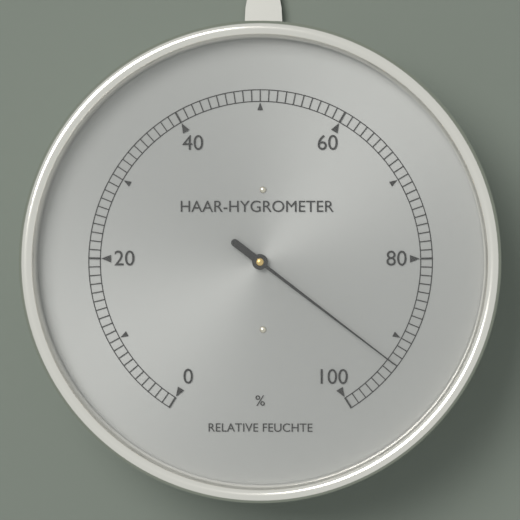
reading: 93 %
